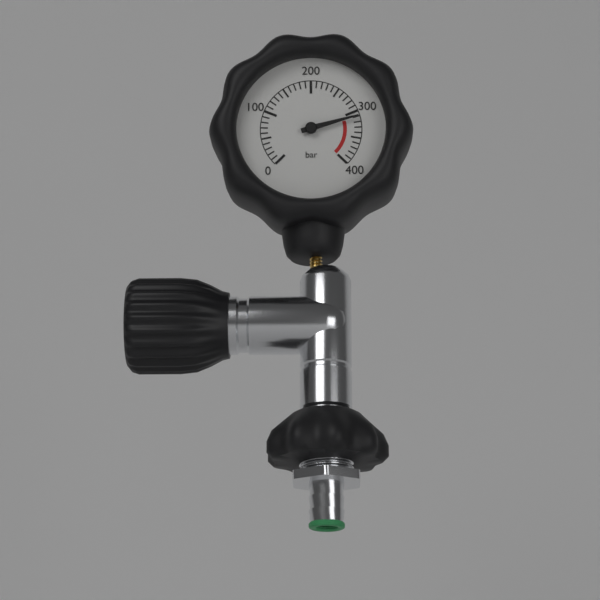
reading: 310 bar
